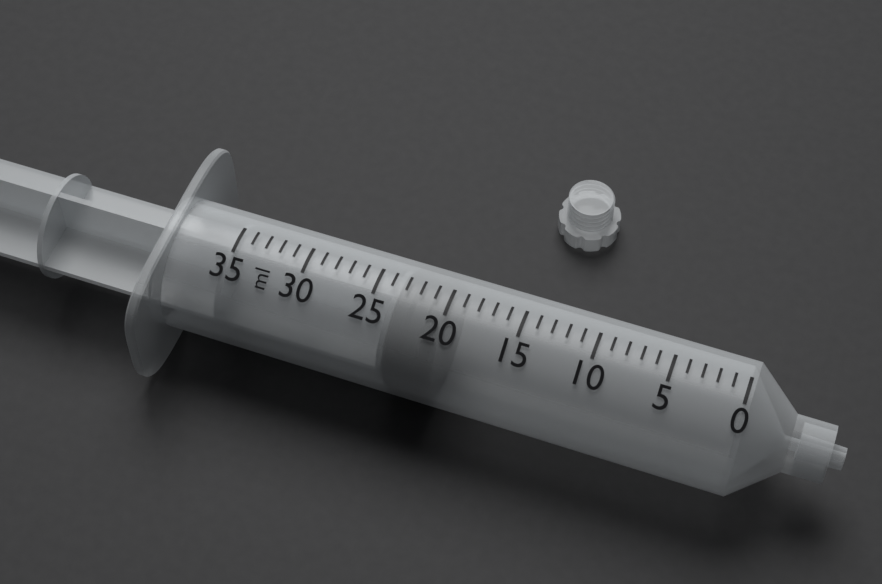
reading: 20 ml
